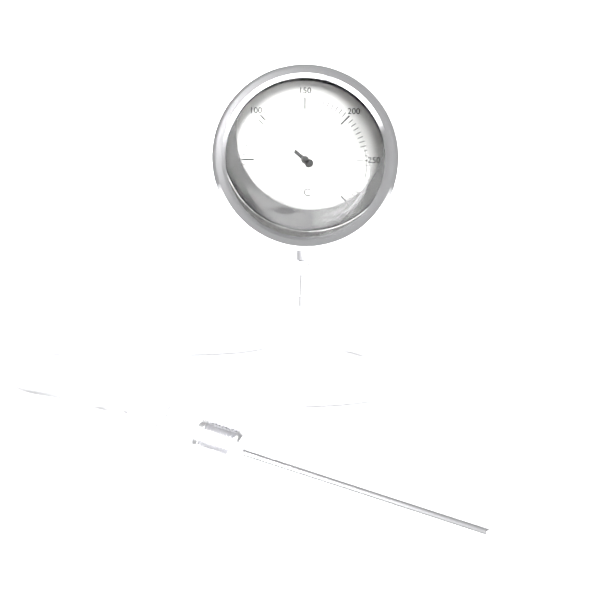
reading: 95 °C
